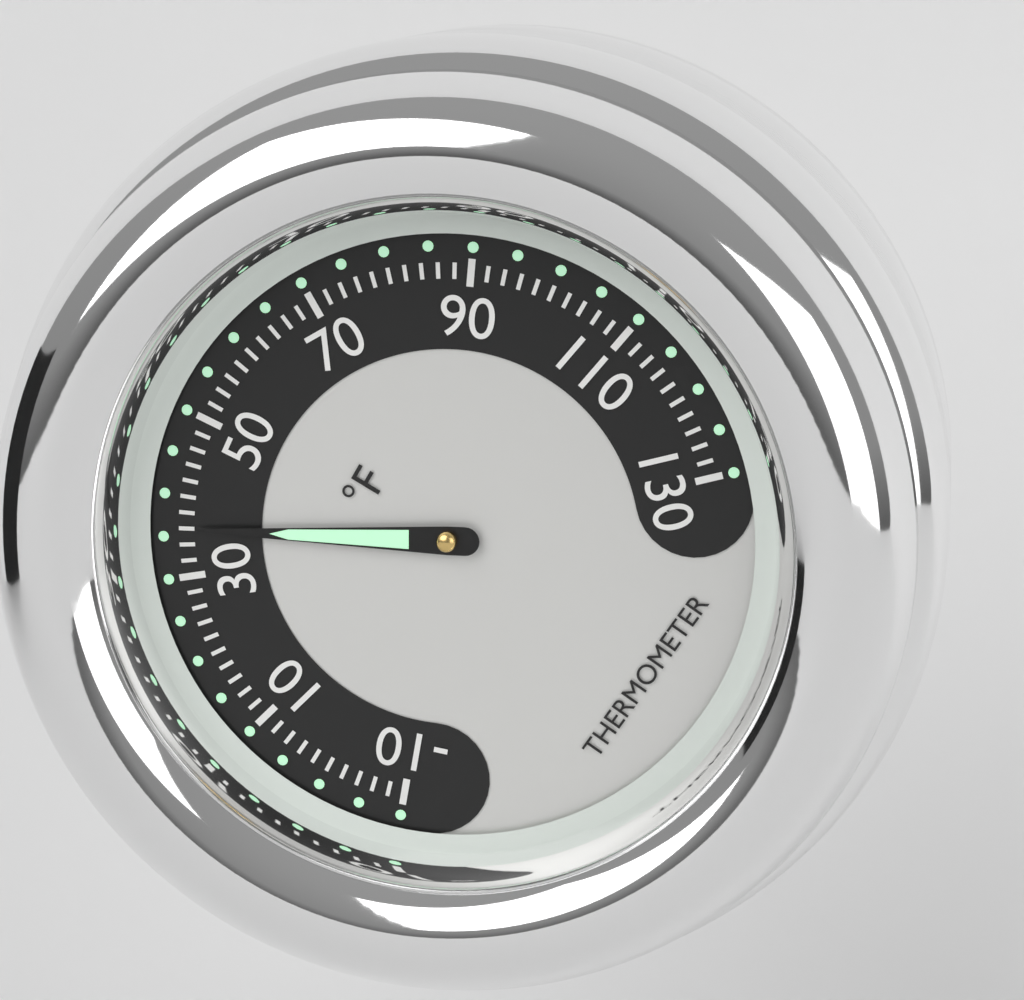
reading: 36 °F
